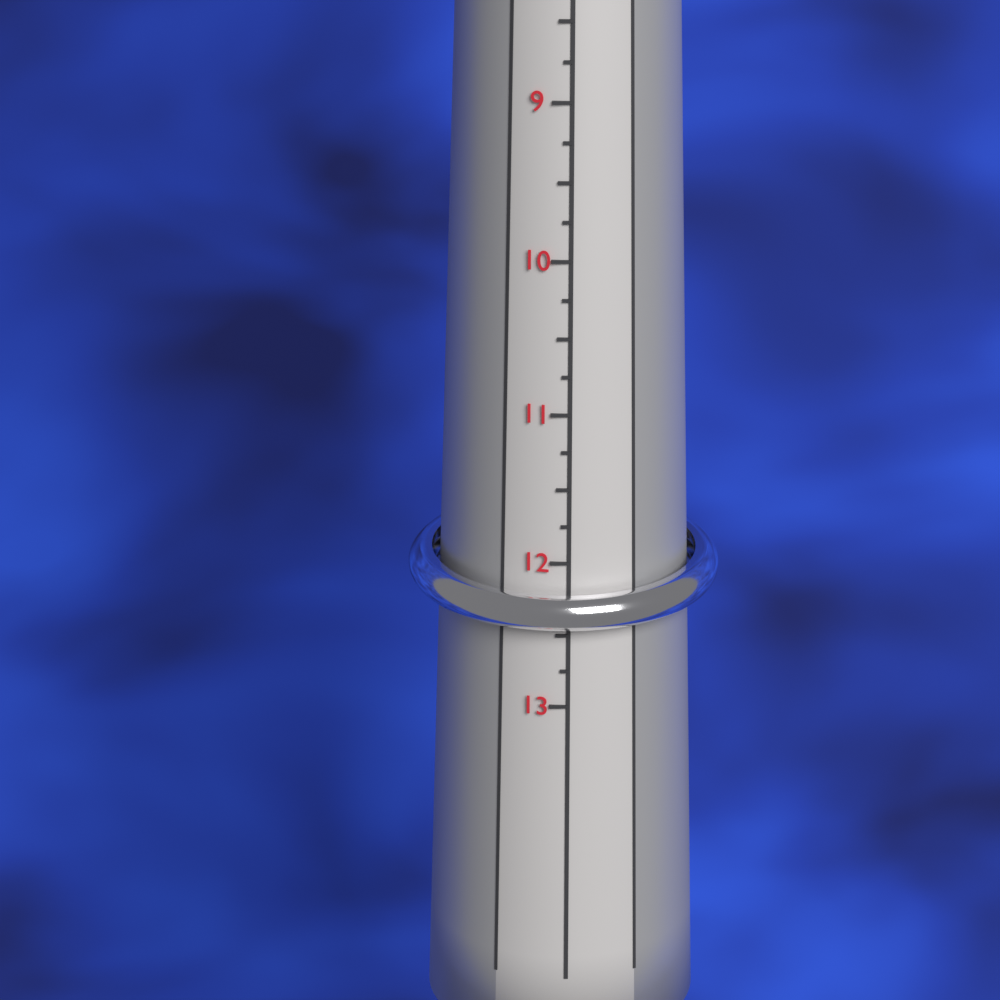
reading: 12.75 (no unit)
